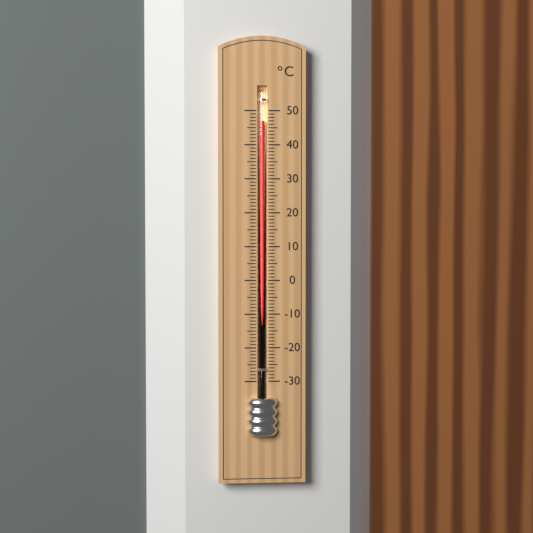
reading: 47 °C
